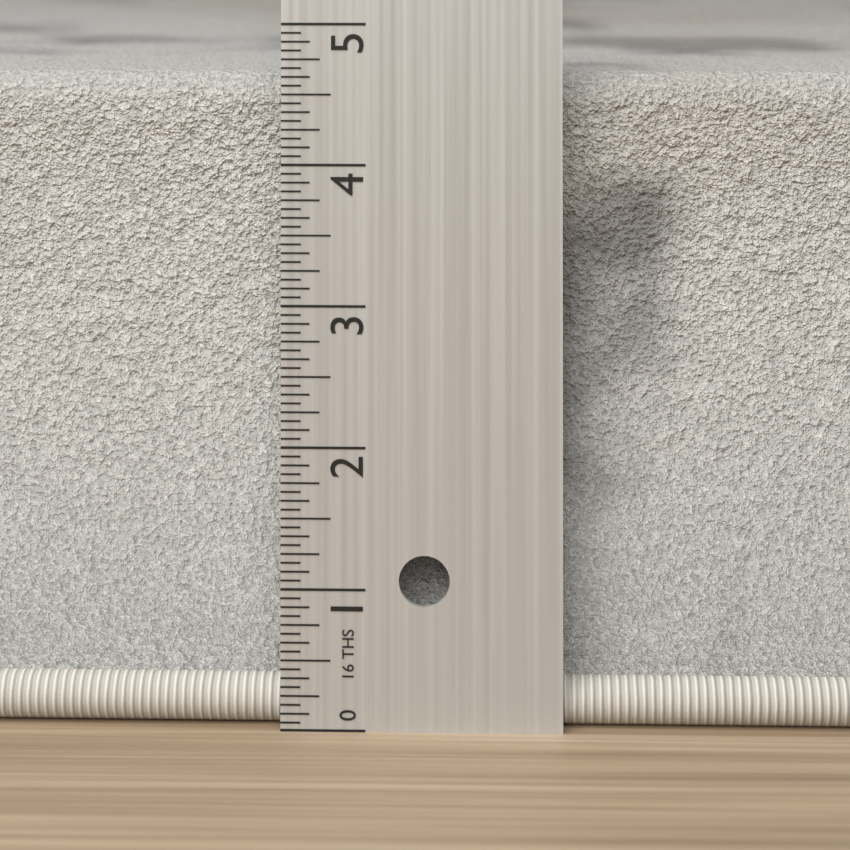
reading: 4.6250 in
